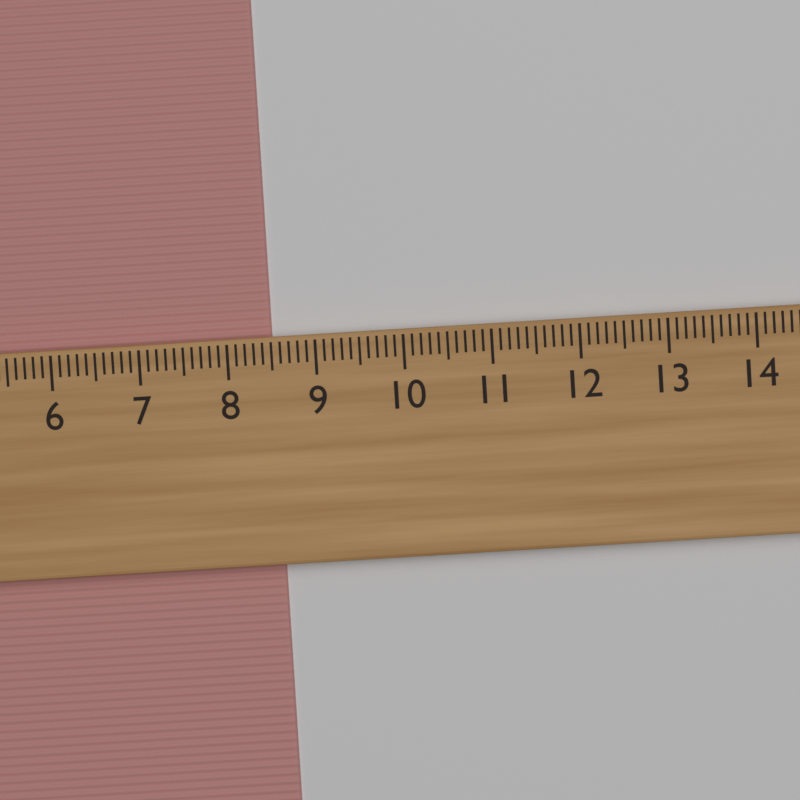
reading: 8.5 cm
